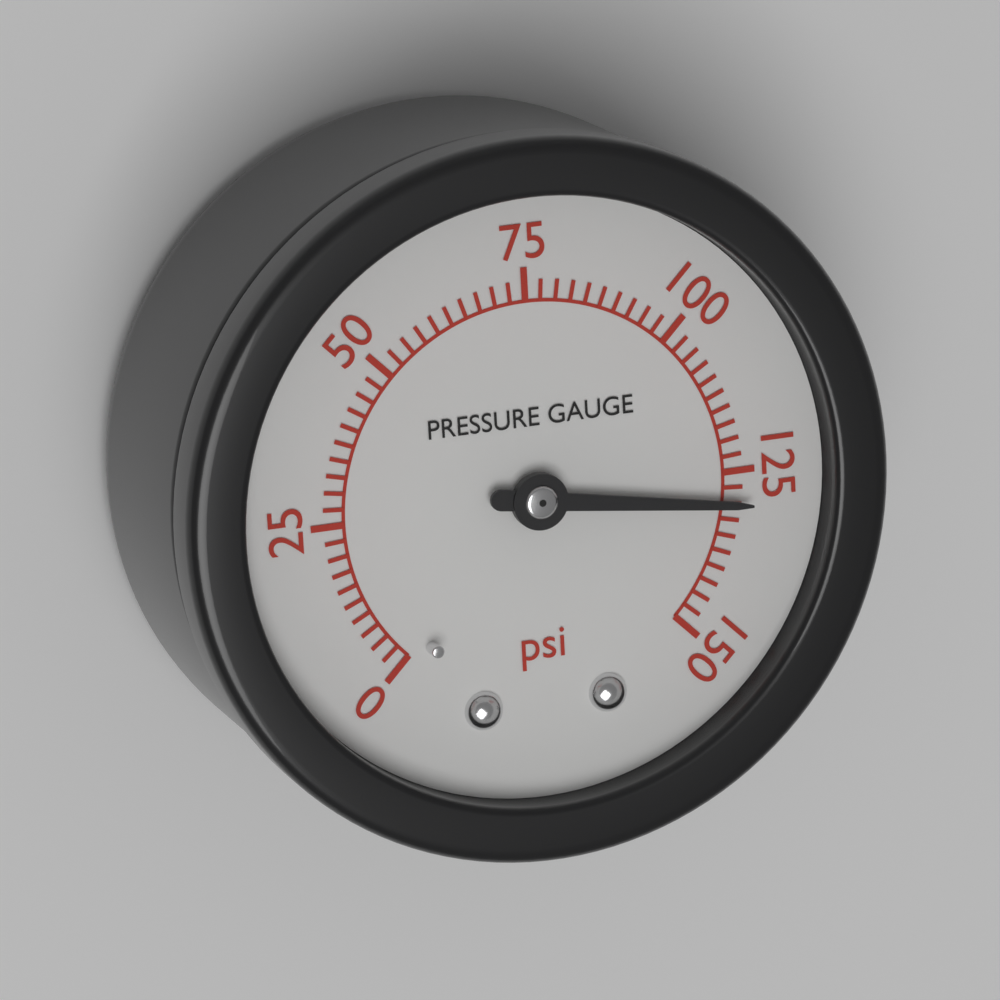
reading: 130.0 psi
